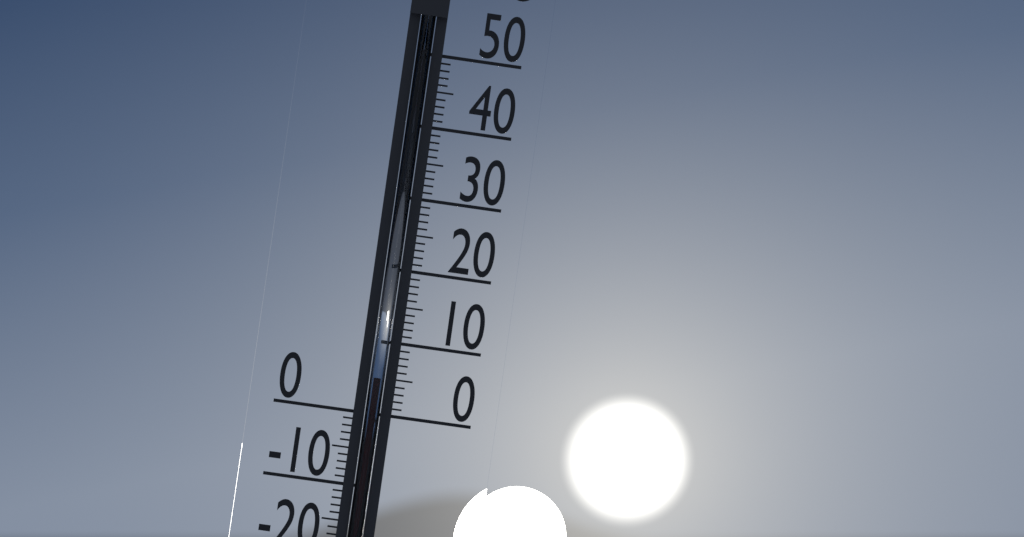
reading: 5 °C
